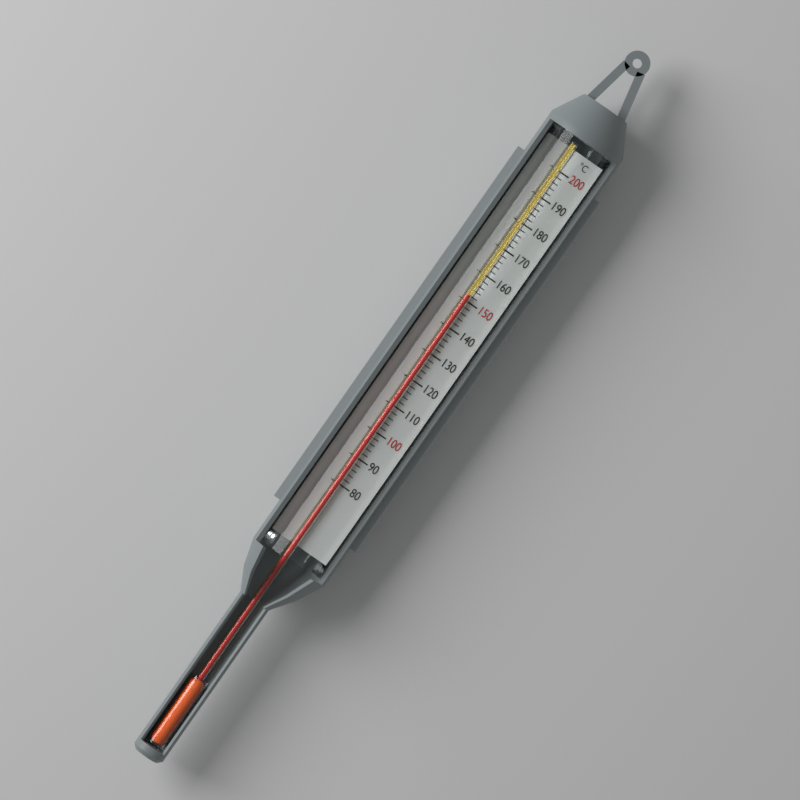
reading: 152 °C
